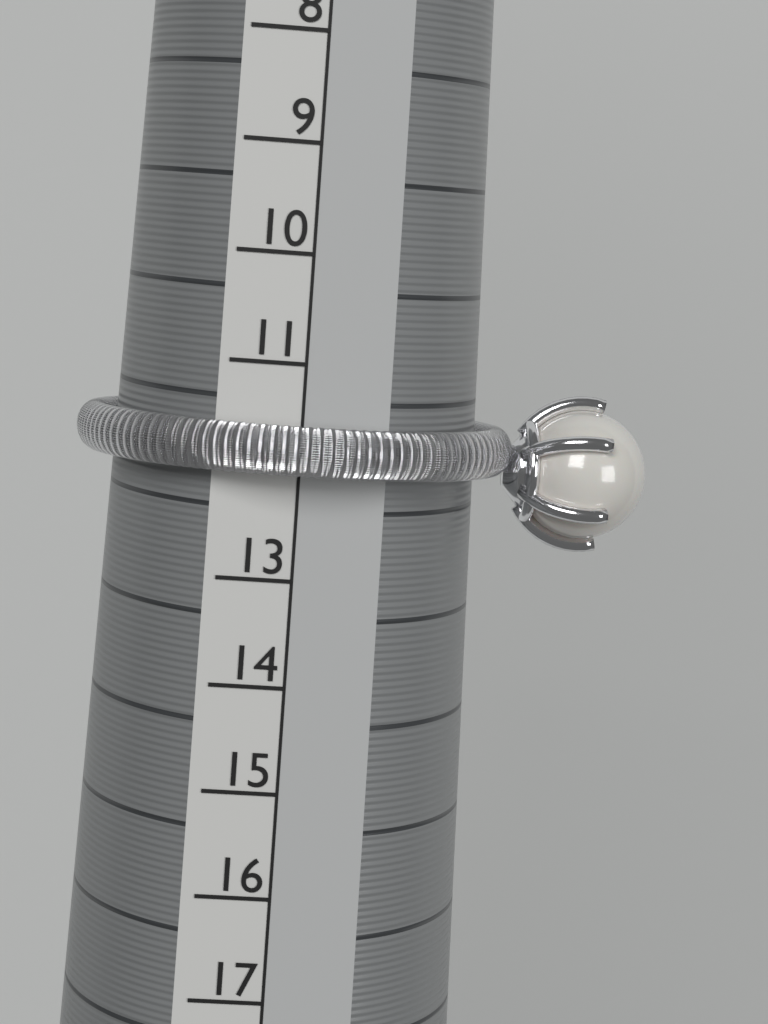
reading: 12 (no unit)
